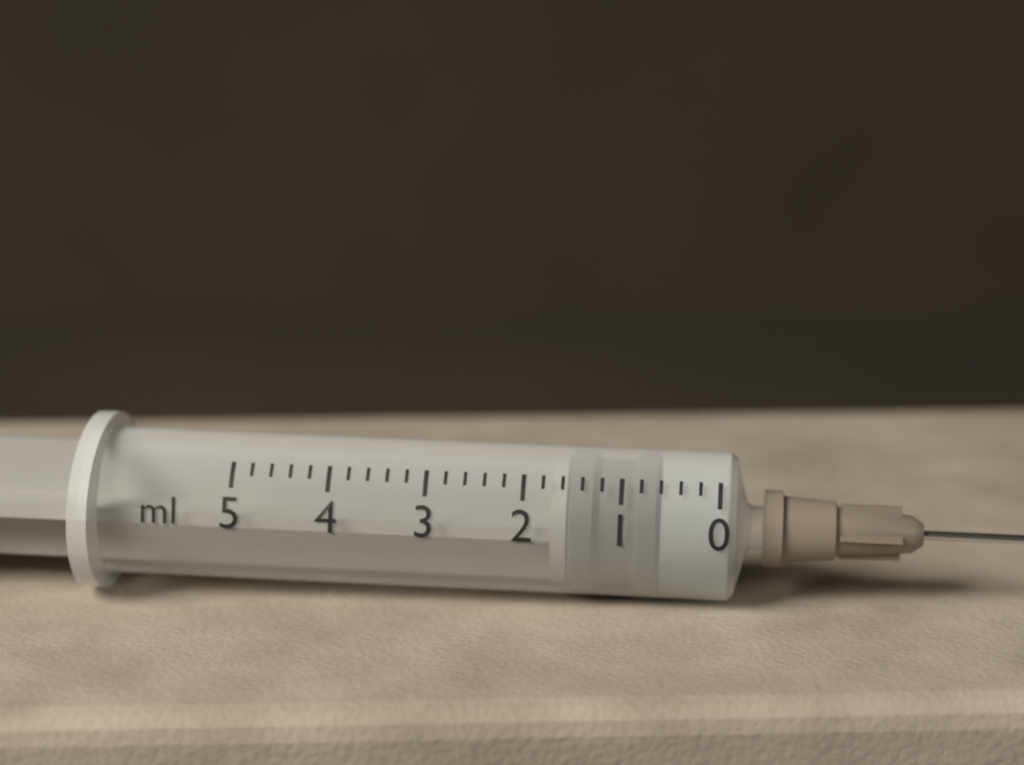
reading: 0.6 ml
